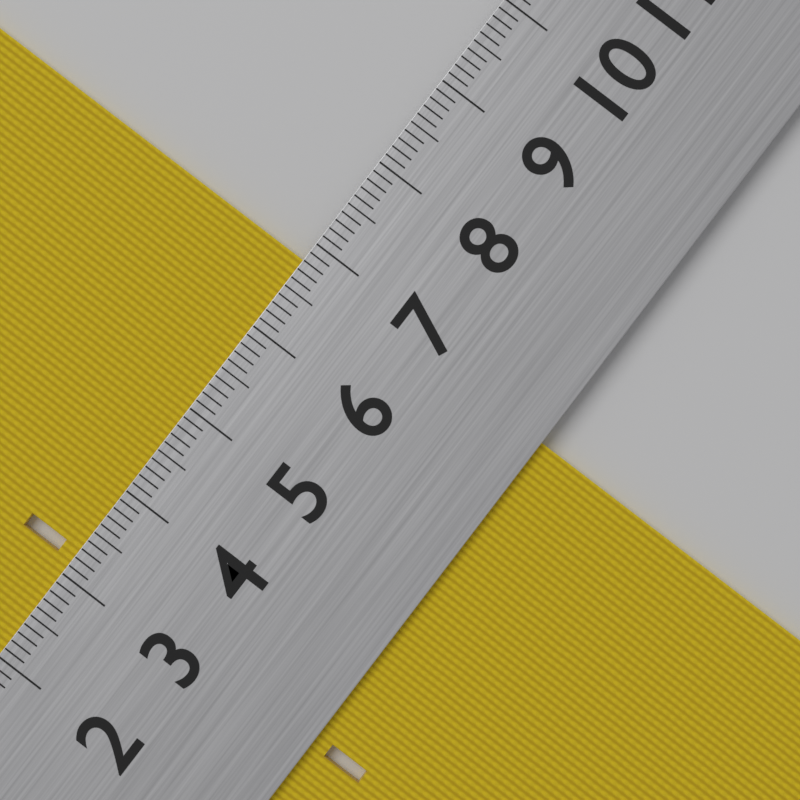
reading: 6.8 cm
